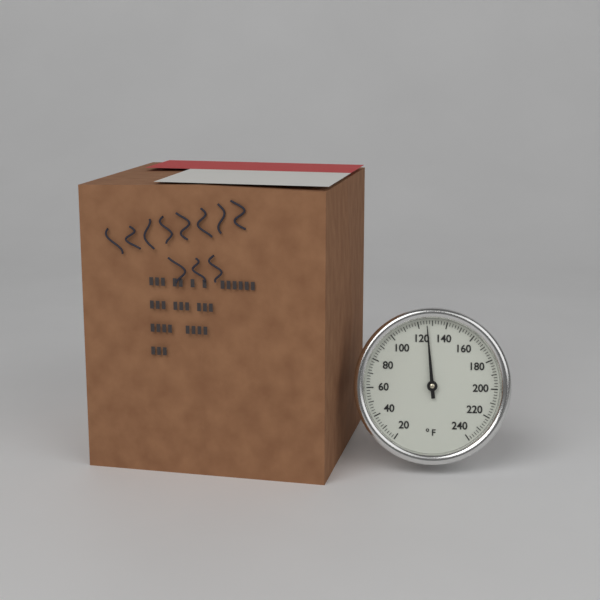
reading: 126 °F
